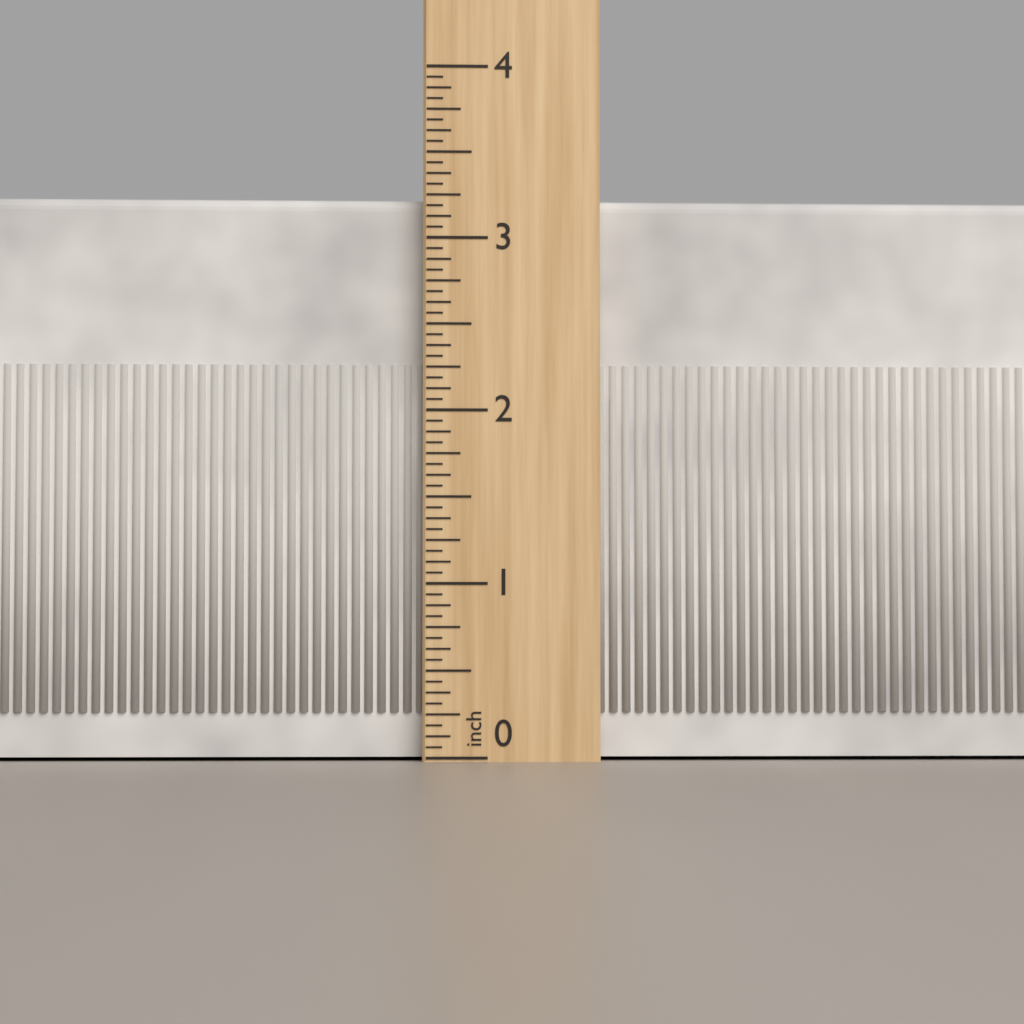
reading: 3.2500 inch
